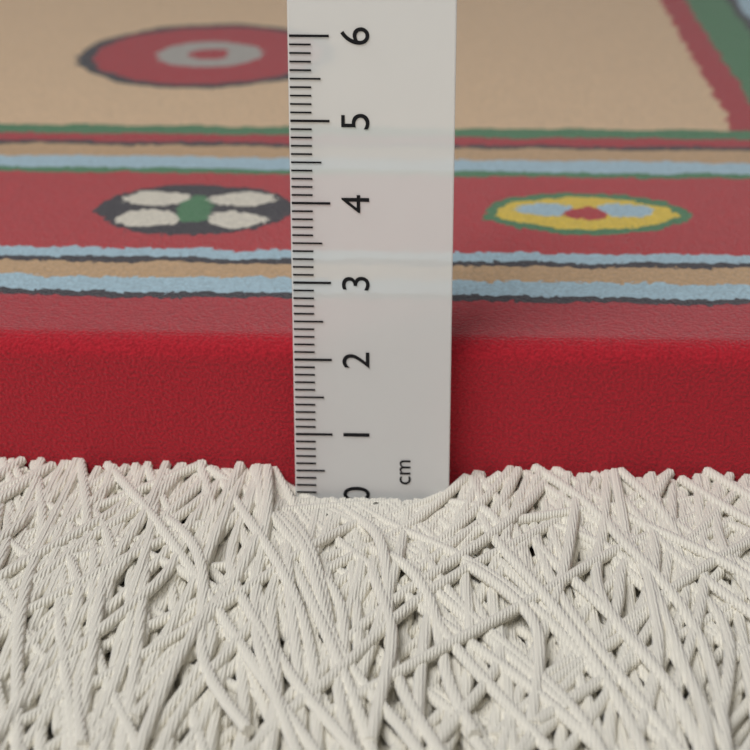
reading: 2.1 cm
